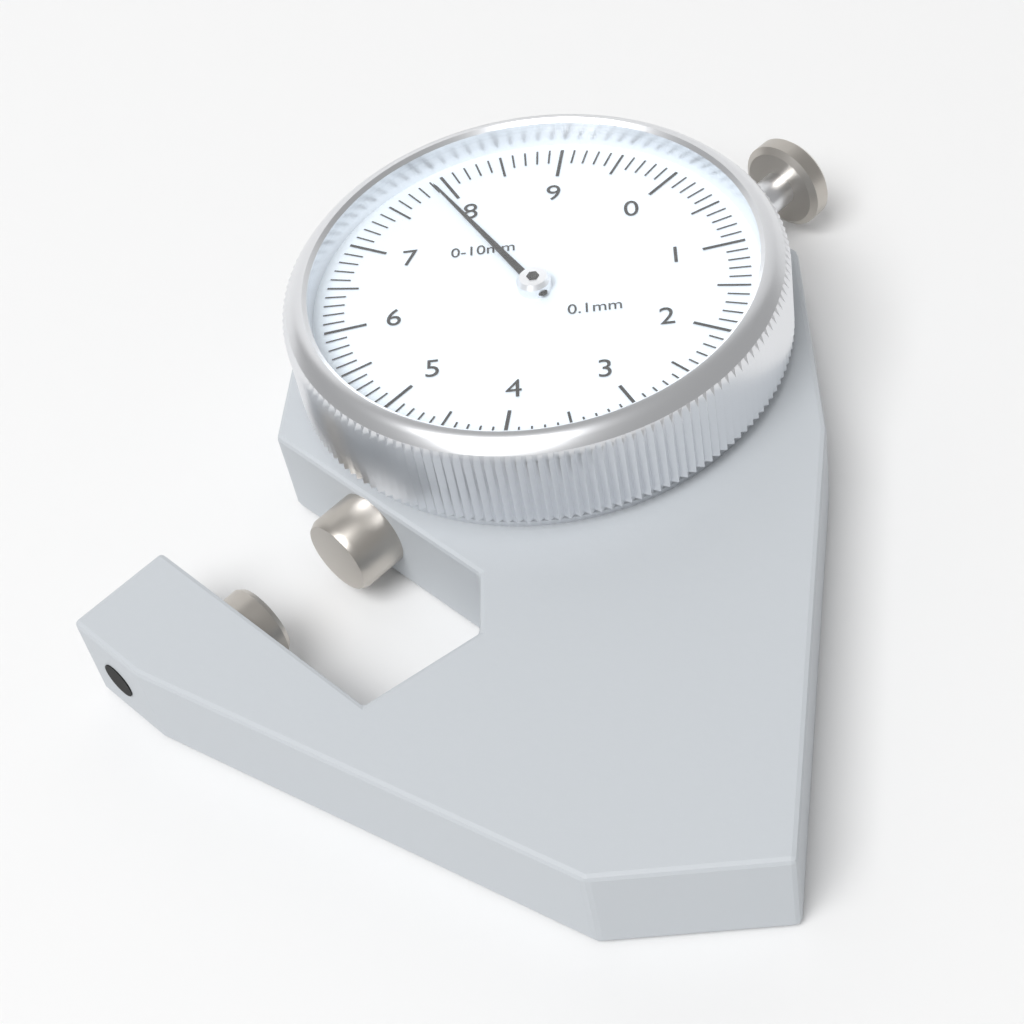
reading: 7.9 mm
